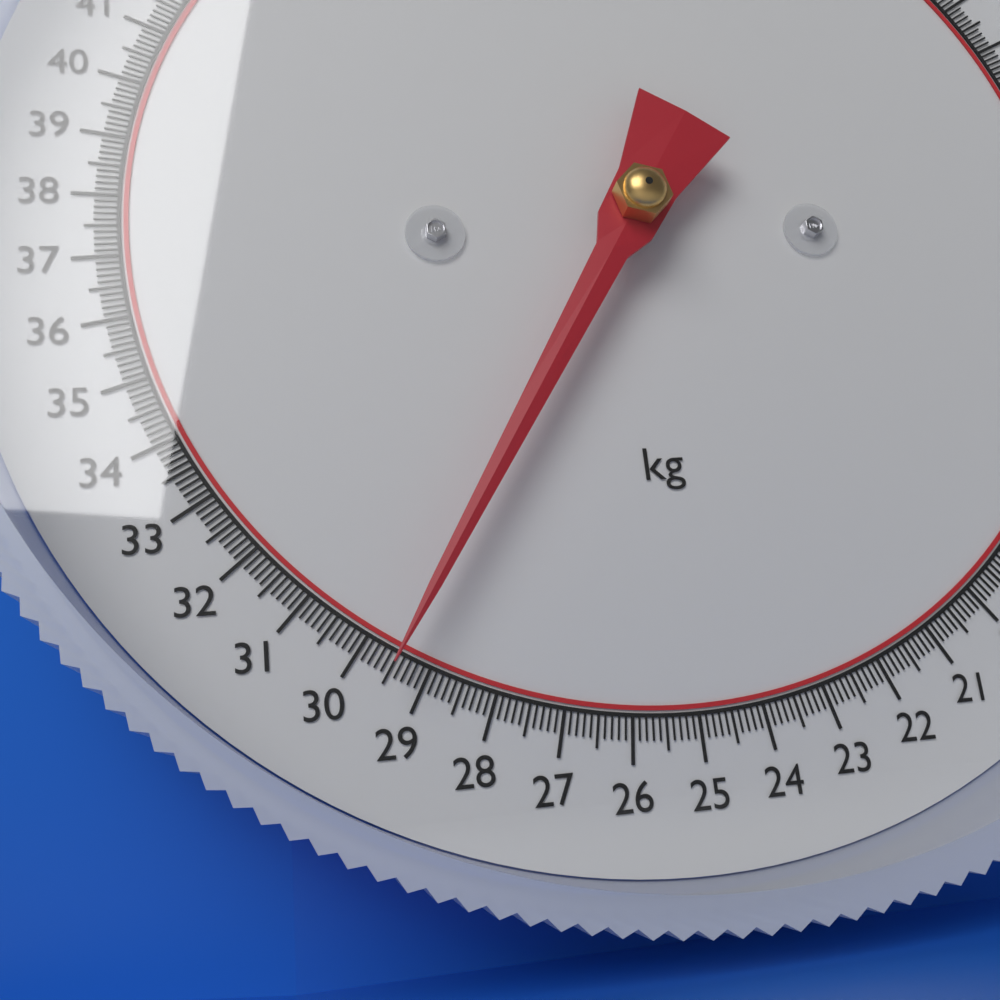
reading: 29.5 kg
